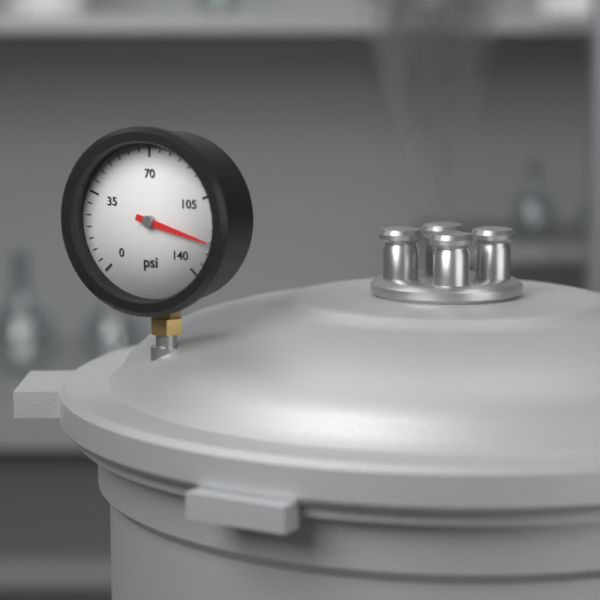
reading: 125 psi
